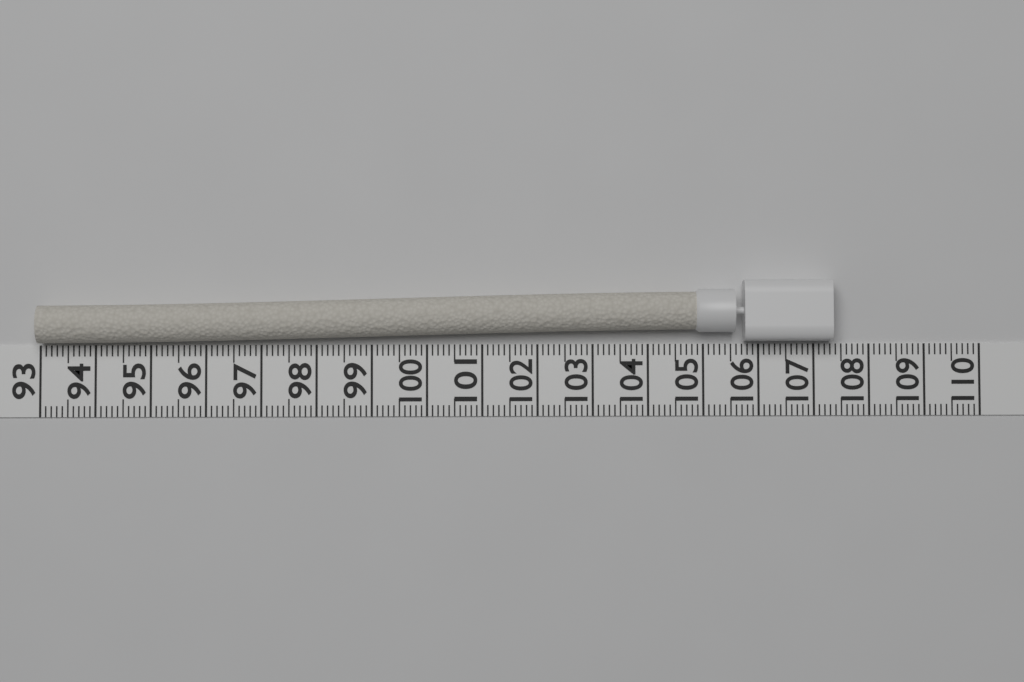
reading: 107.3 (no unit)
